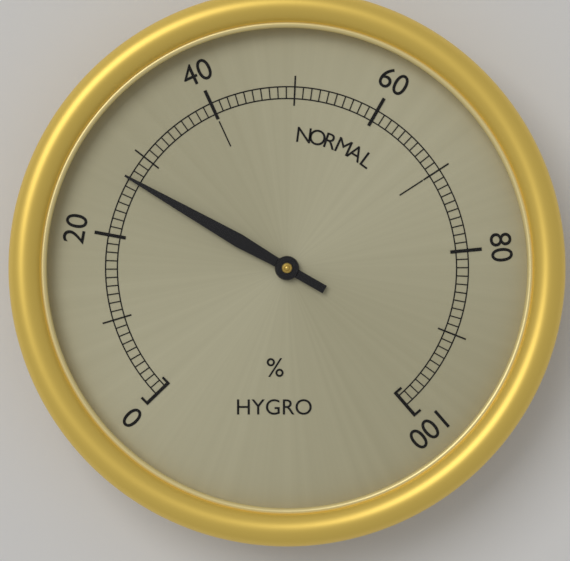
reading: 27 %
